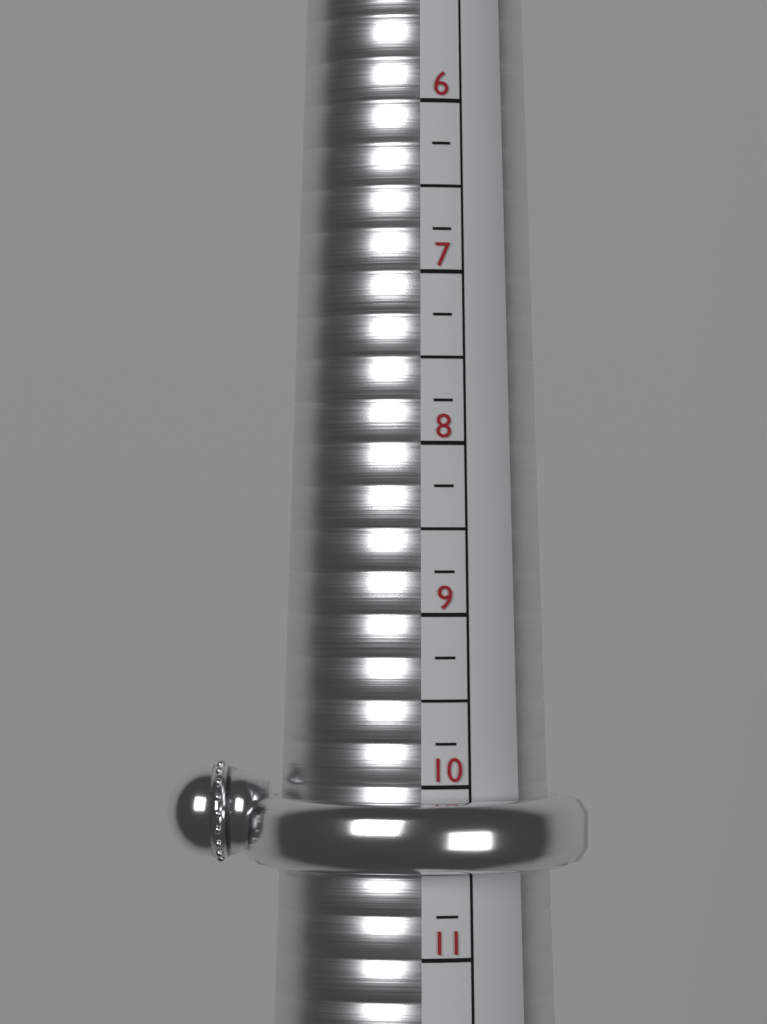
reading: 10.50 (no unit)
